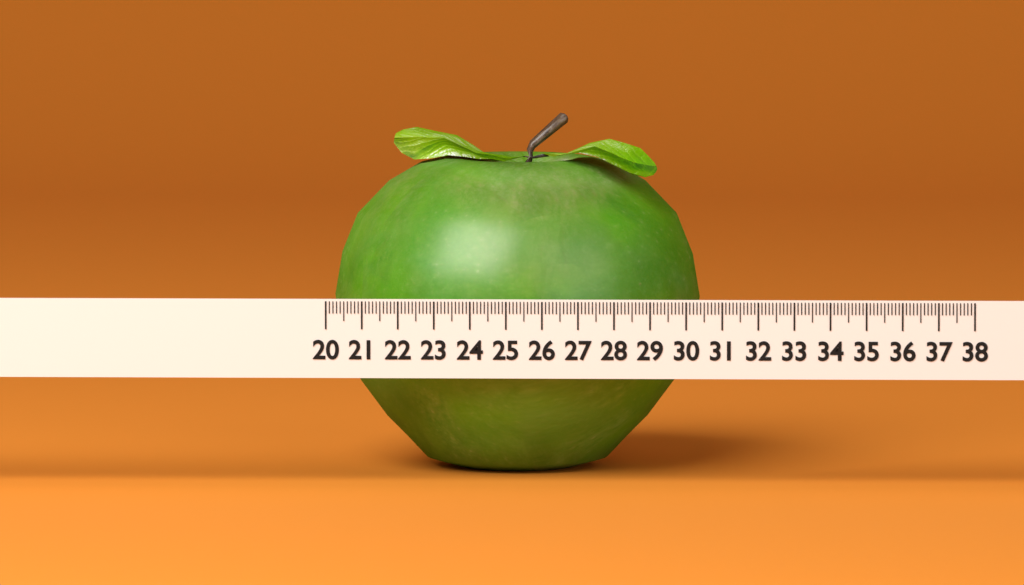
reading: 30.3 (no unit)
